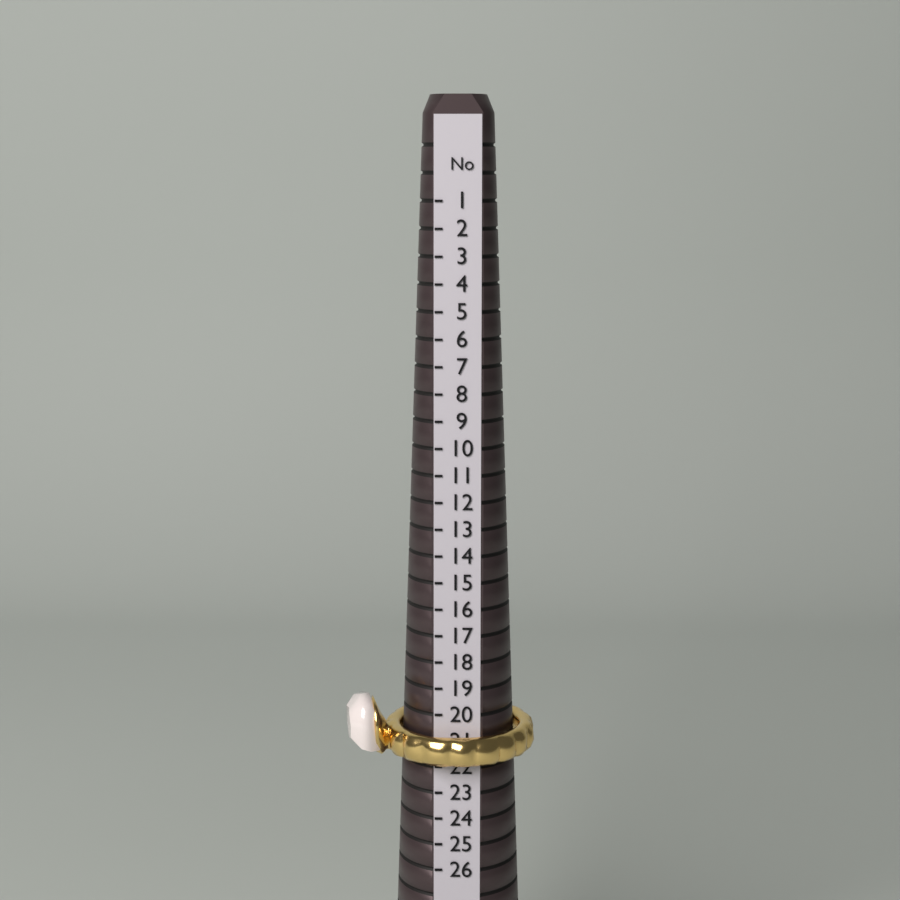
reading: 22 (no unit)
